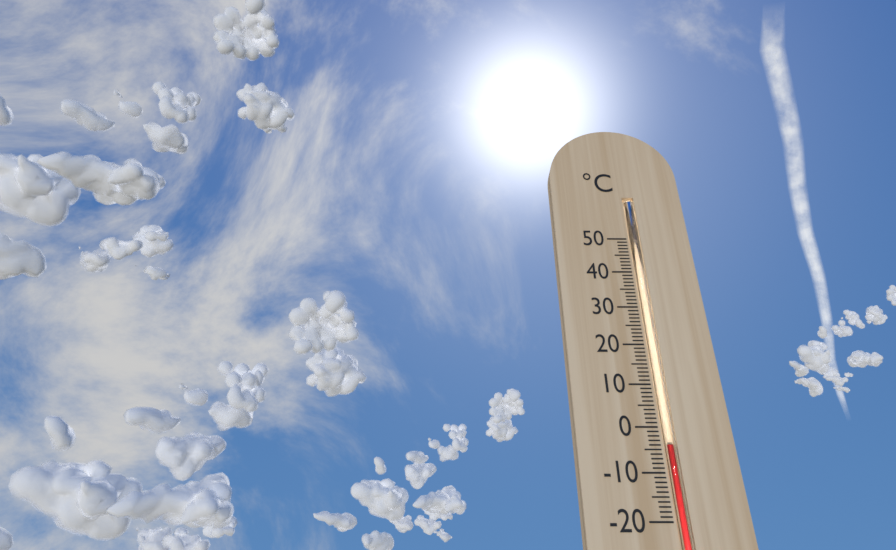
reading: -4 °C
